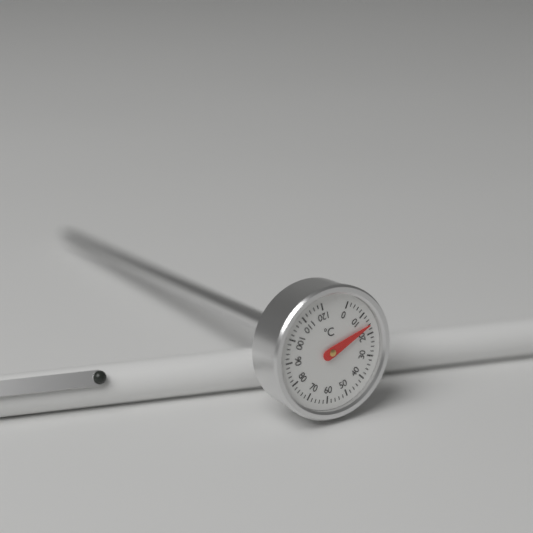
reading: 16 °C
